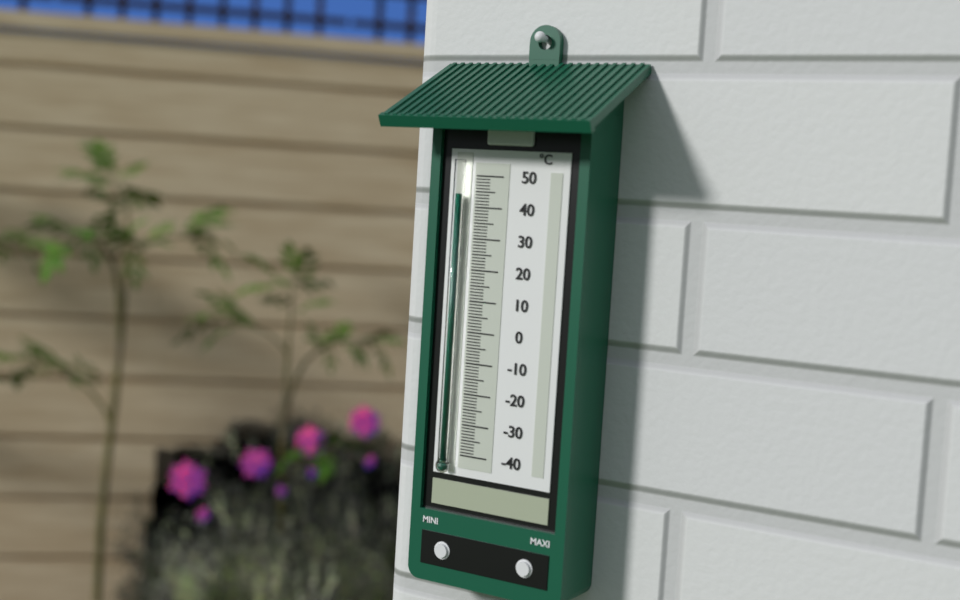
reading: 44 °C
